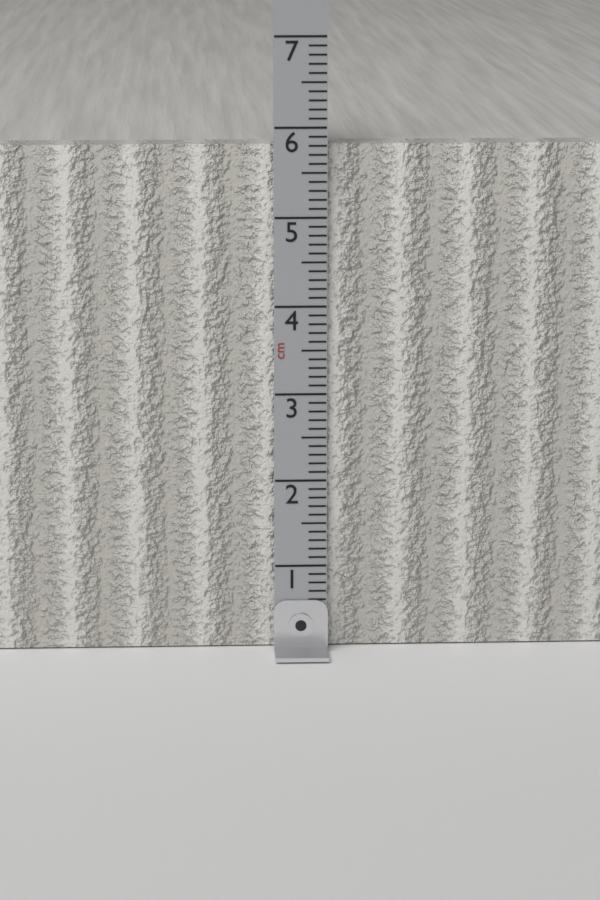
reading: 5.8 cm
